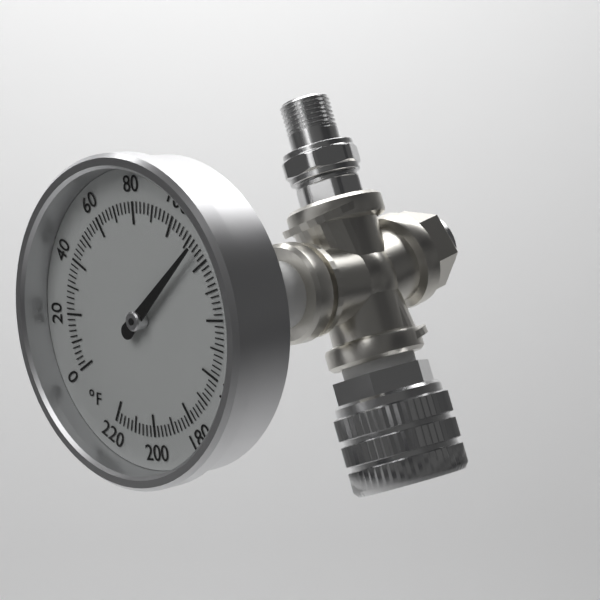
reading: 114 °F
